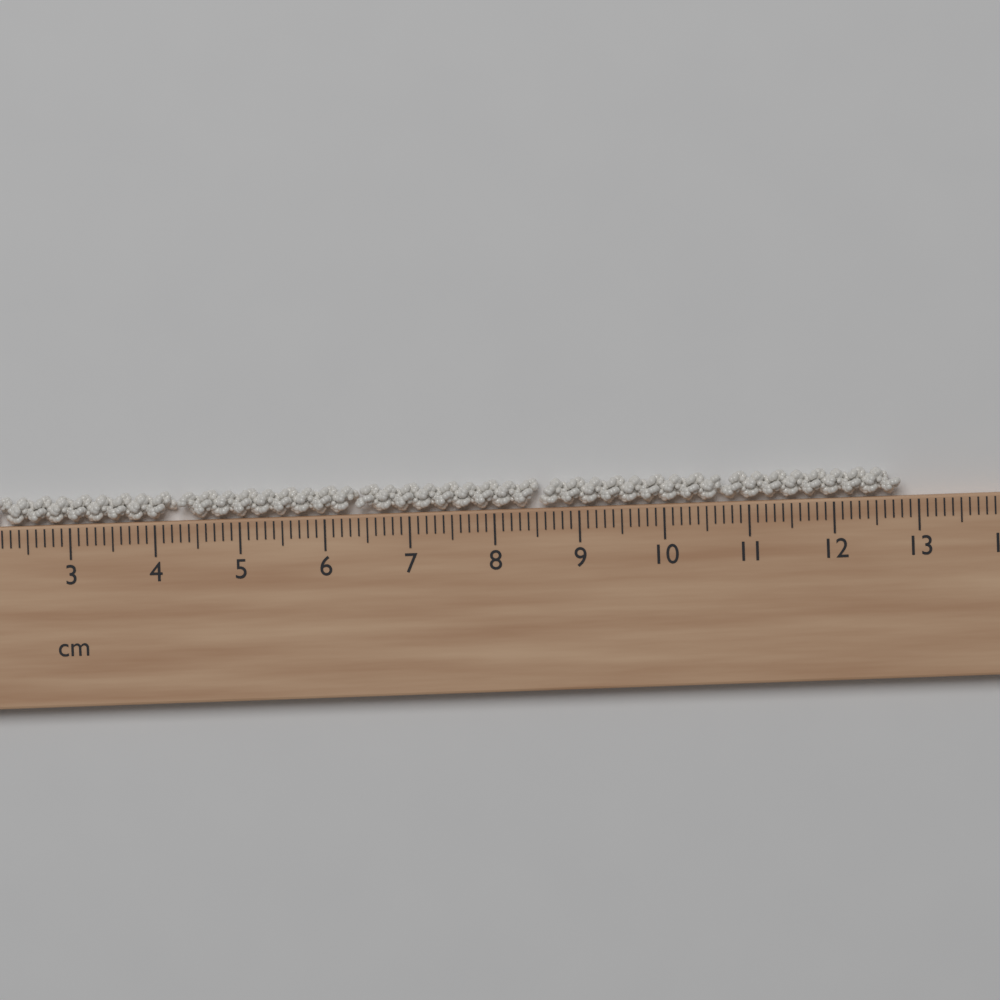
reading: 12.8 cm
